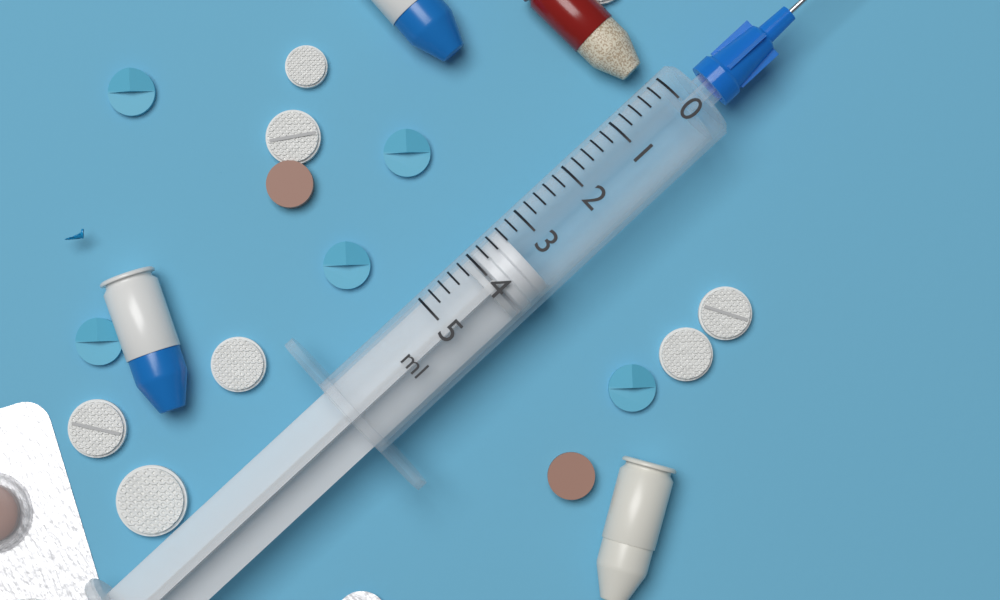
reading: 3.4 ml
